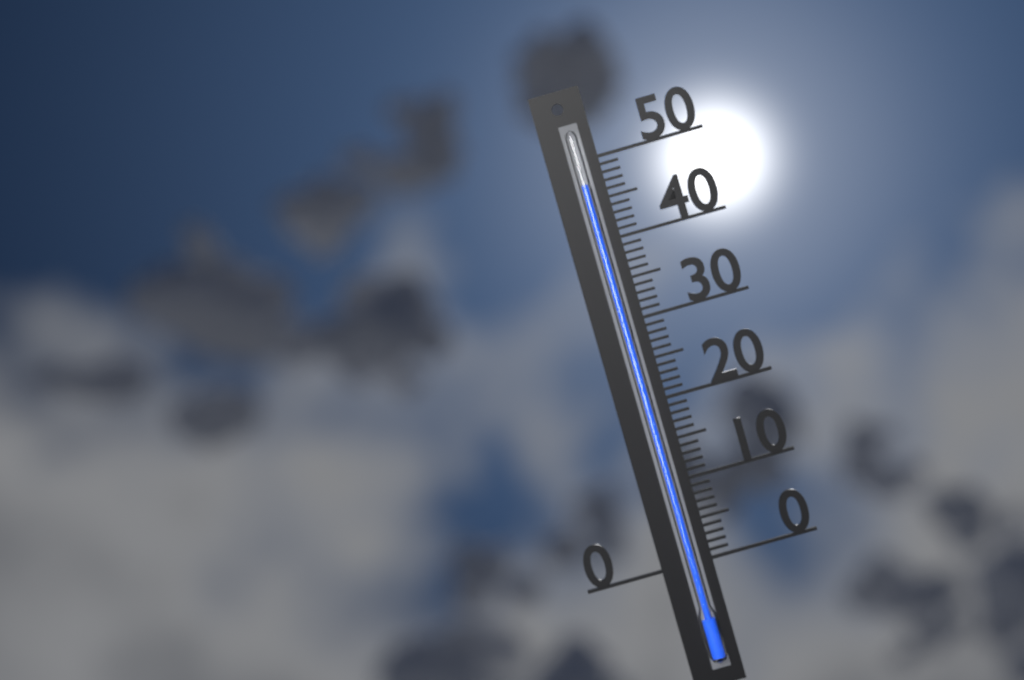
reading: 47 (no unit)
